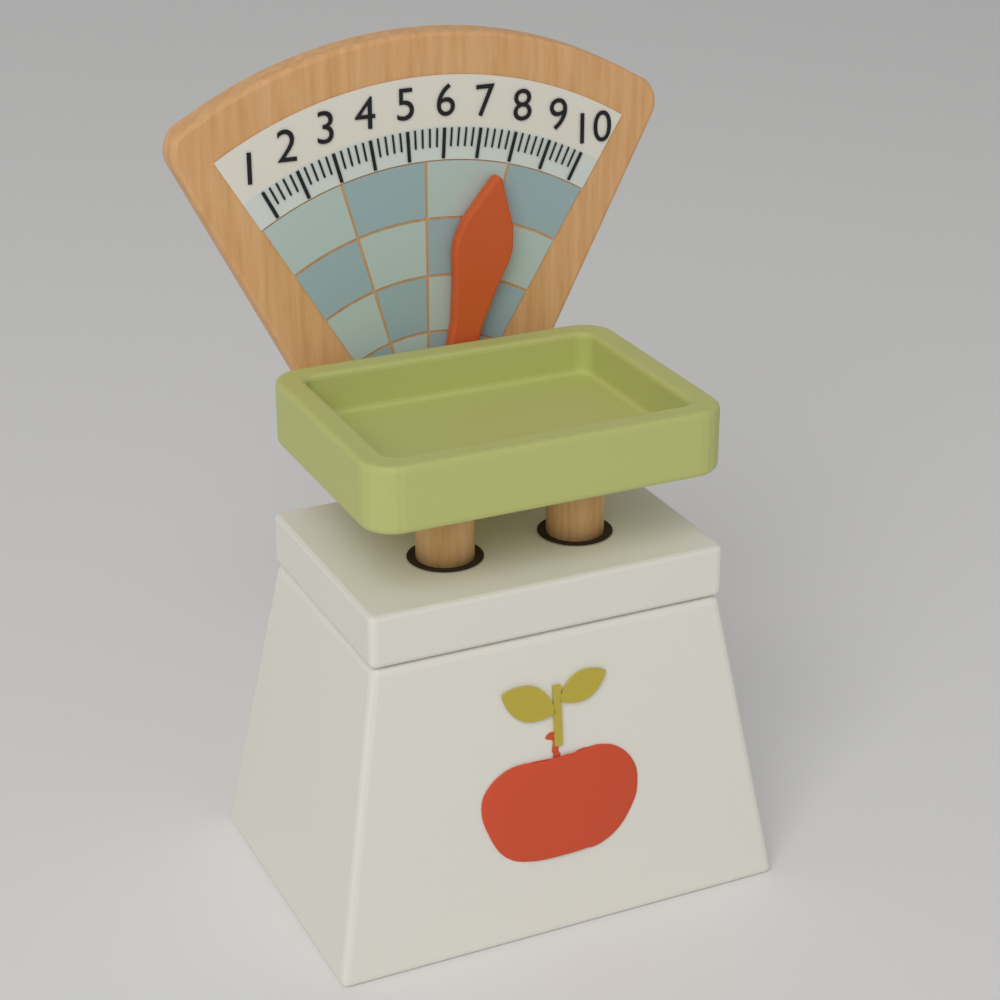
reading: 7.6 (no unit)
